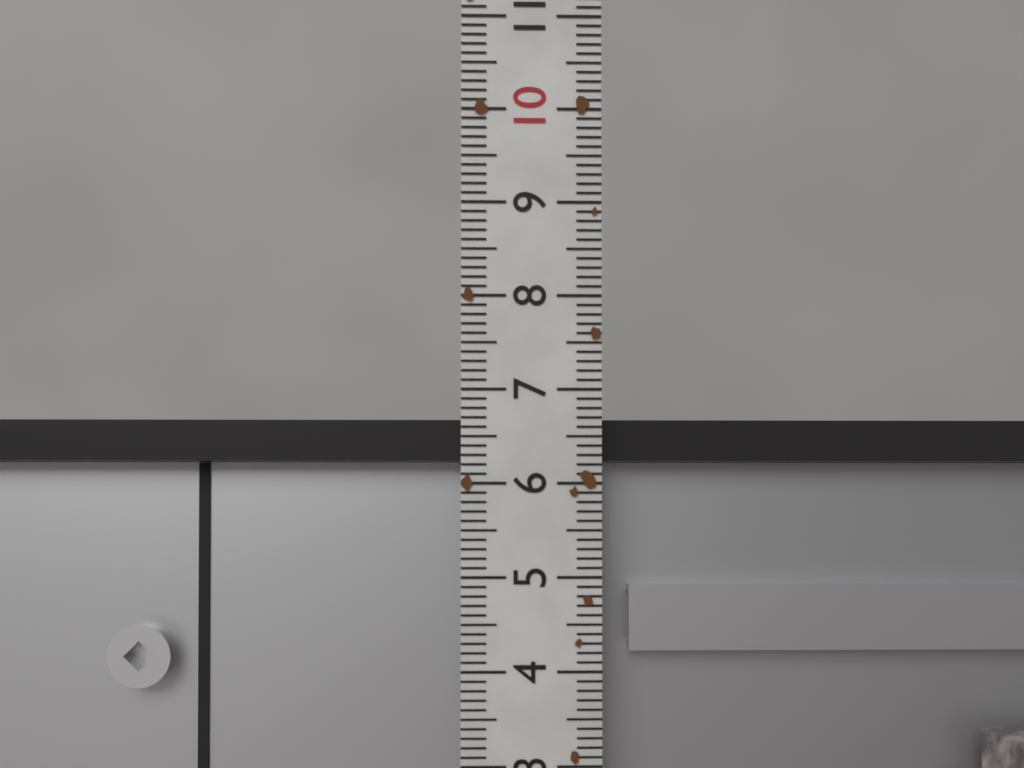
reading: 6.7 (no unit)
